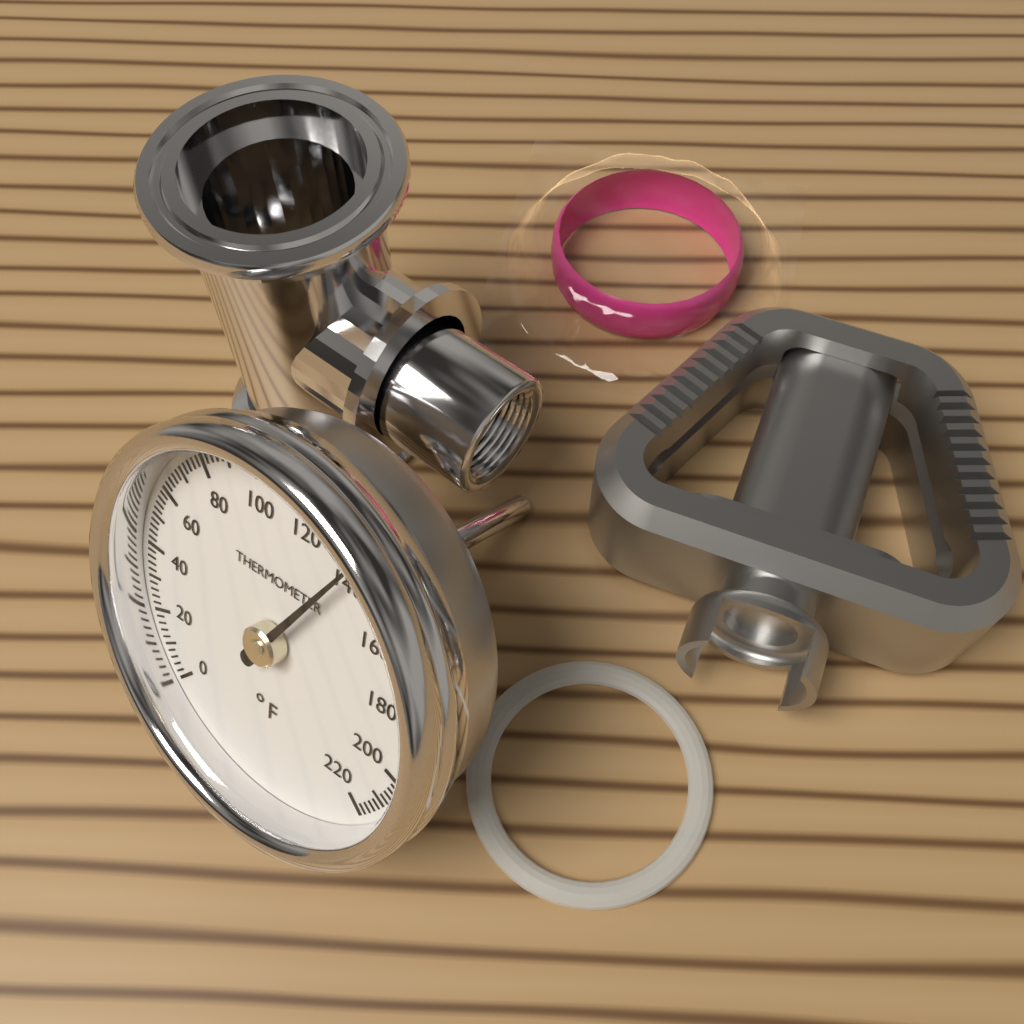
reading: 138 °F
